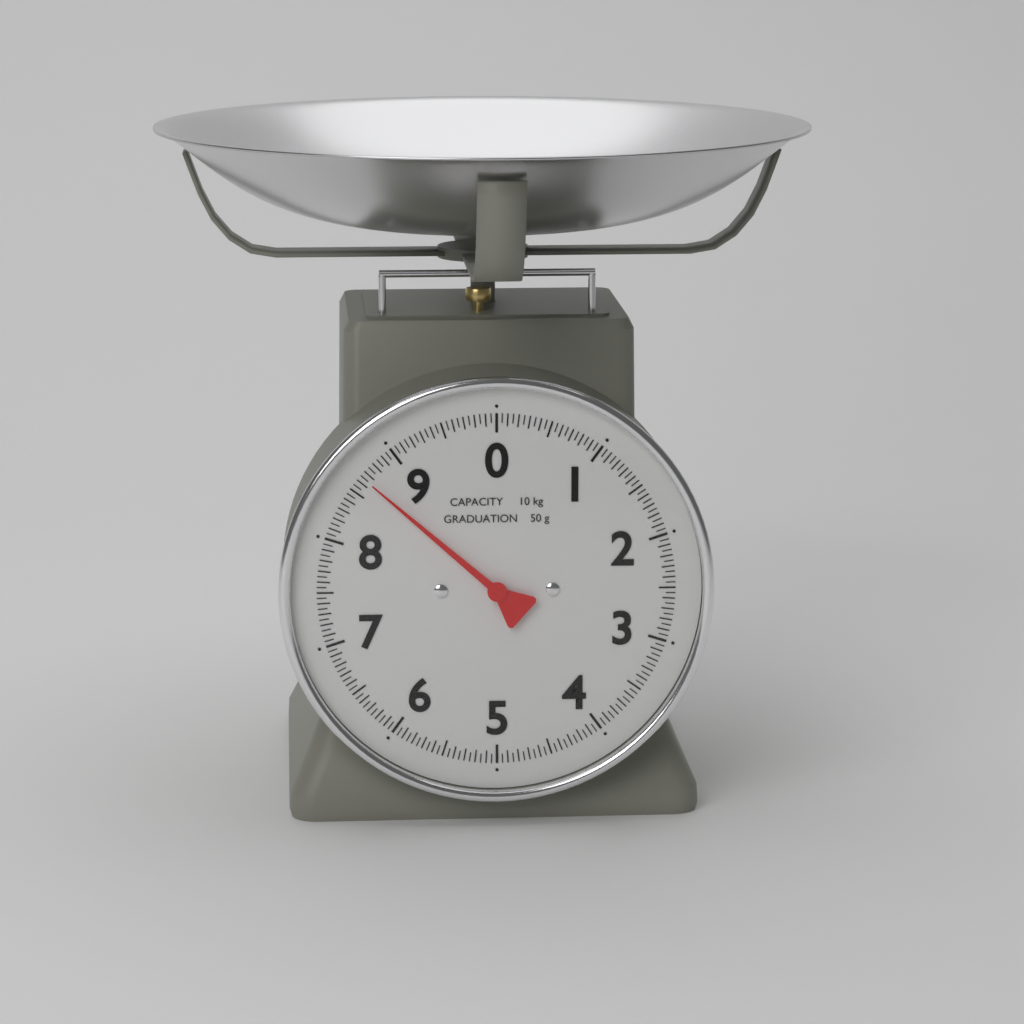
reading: 8.65 kg
